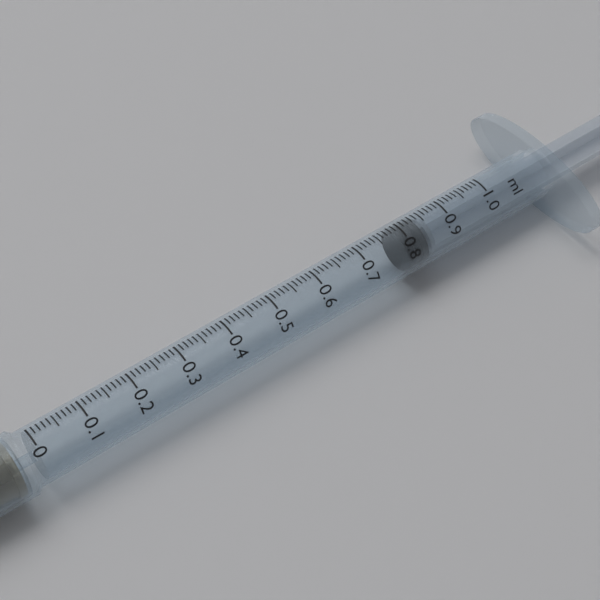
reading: 0.79 ml
